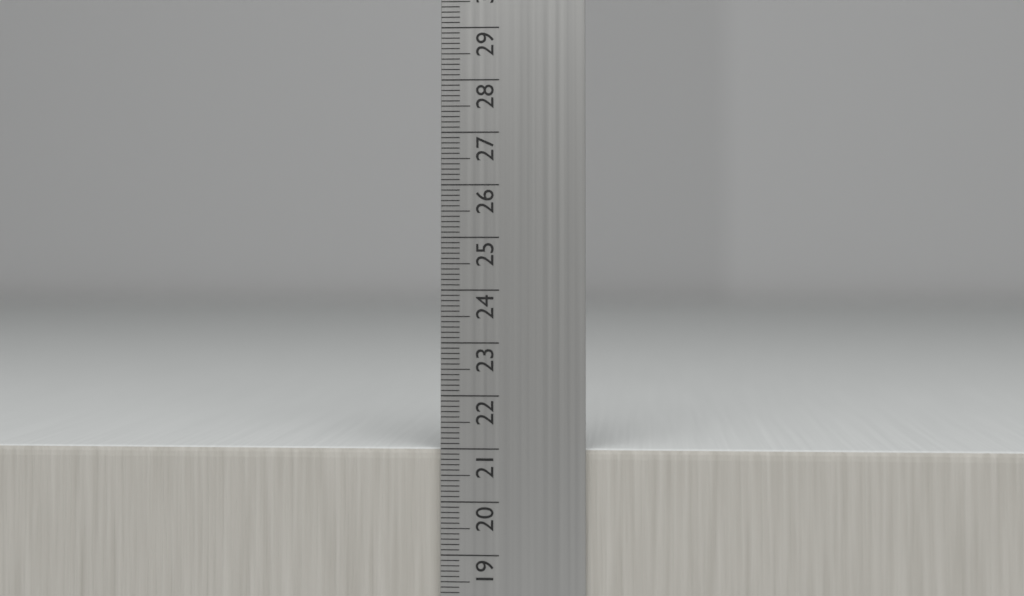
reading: 21.0 cm
